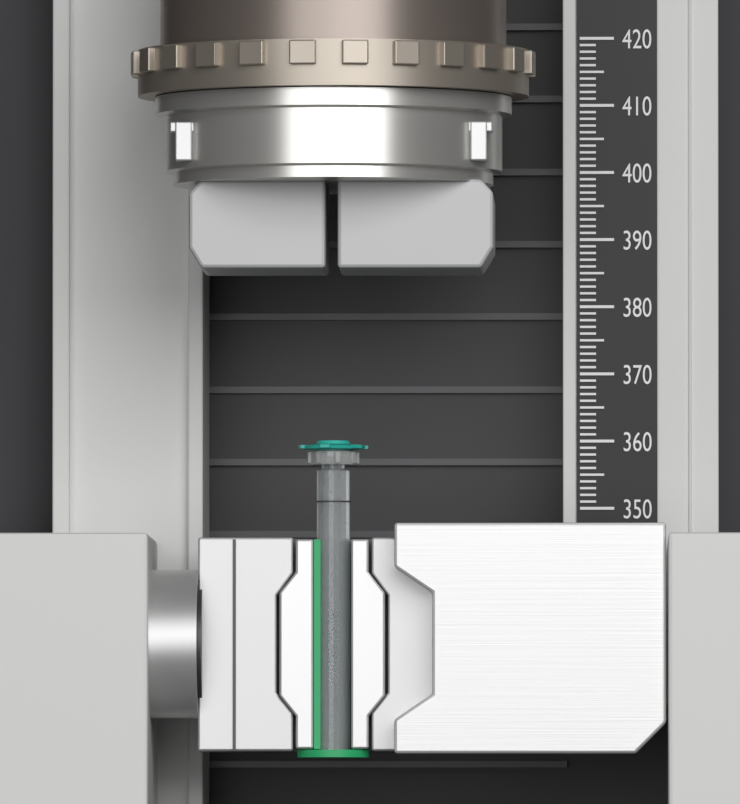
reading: 359 (no unit)
